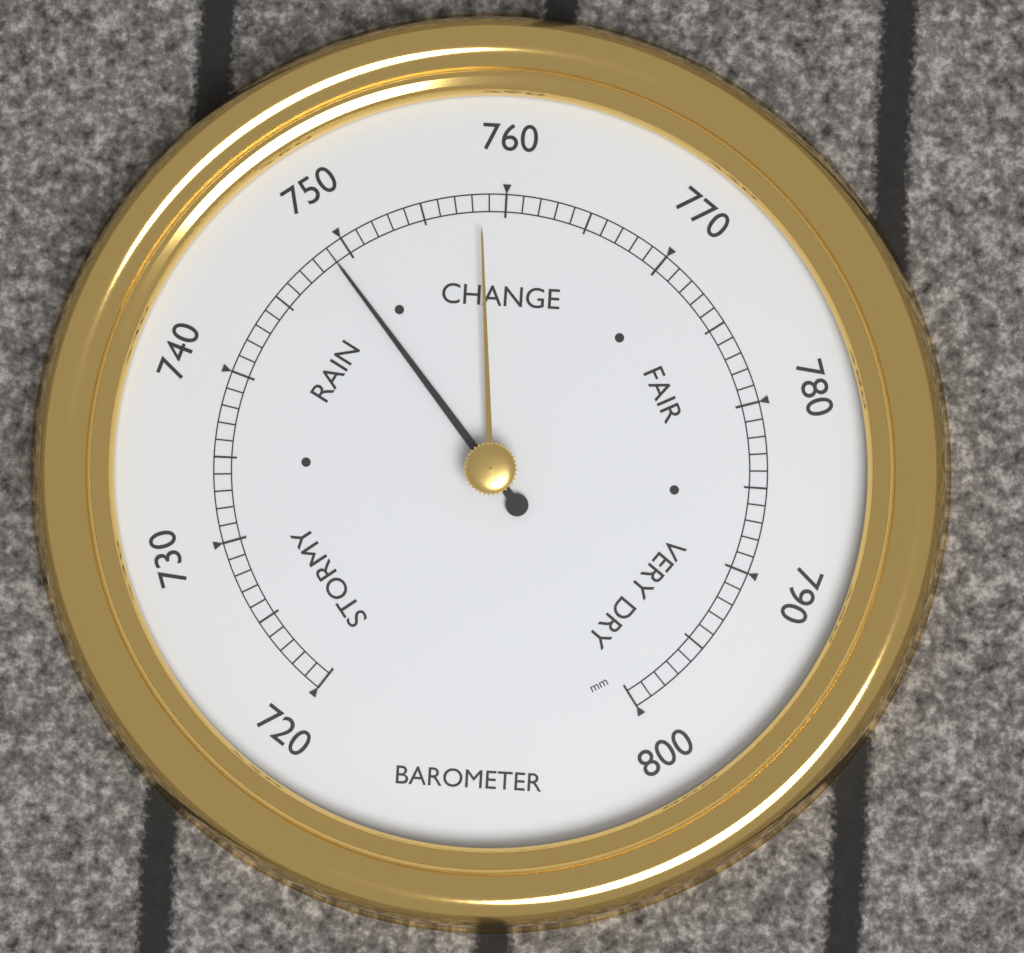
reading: 749 mm
